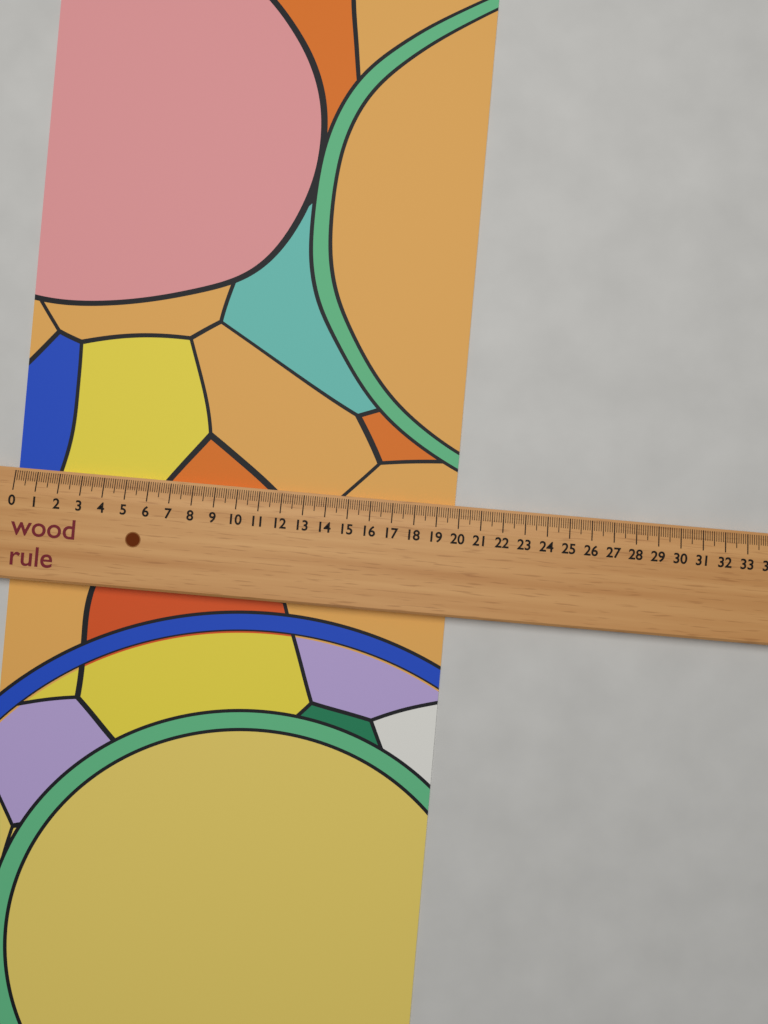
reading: 19.8 (no unit)
